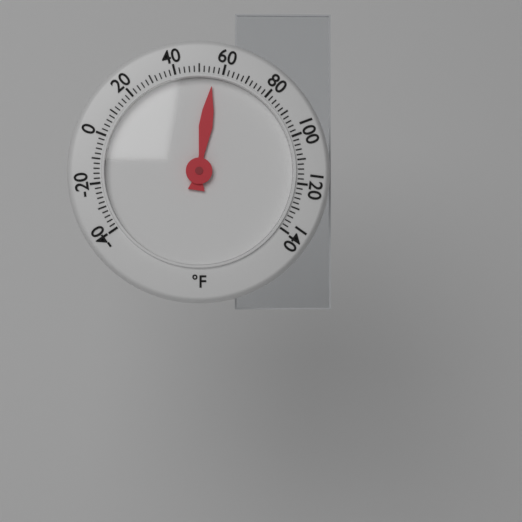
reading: 56 °F
